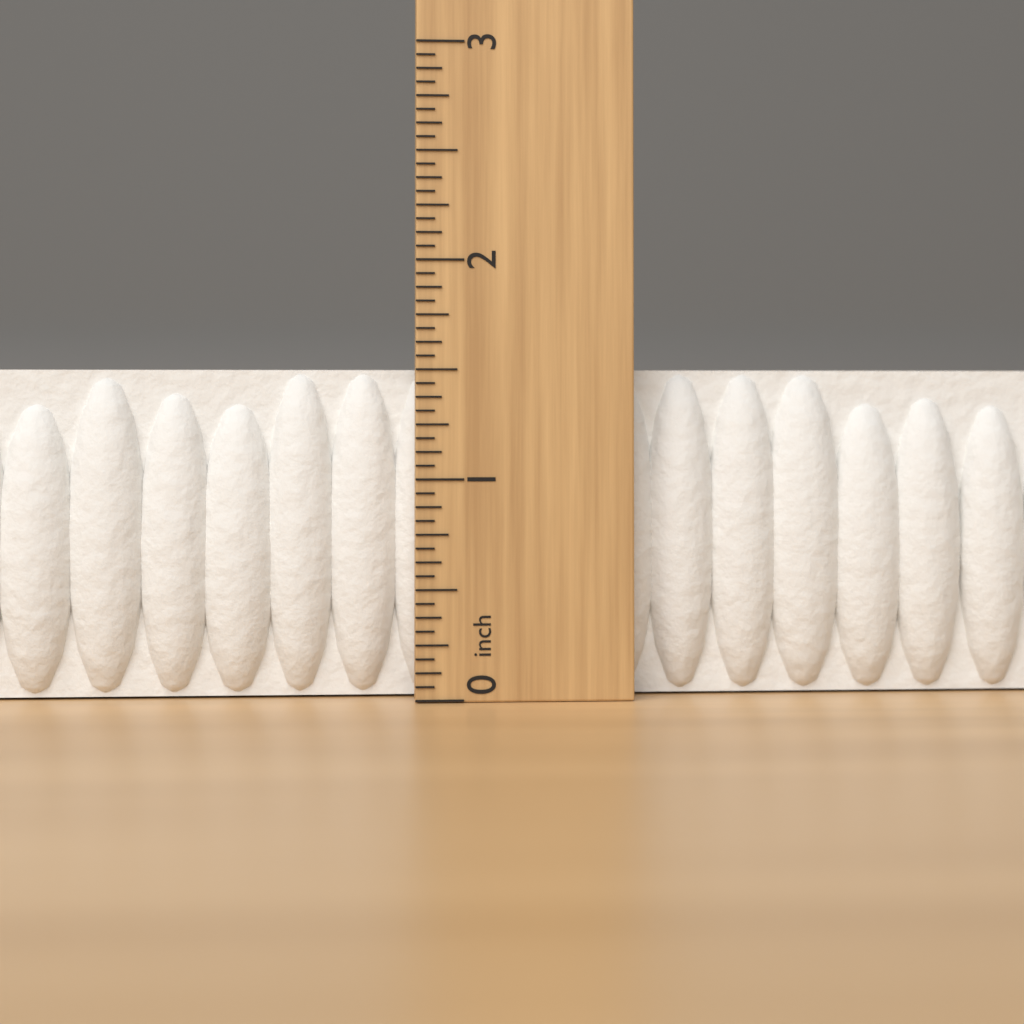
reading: 1.5000 inch
